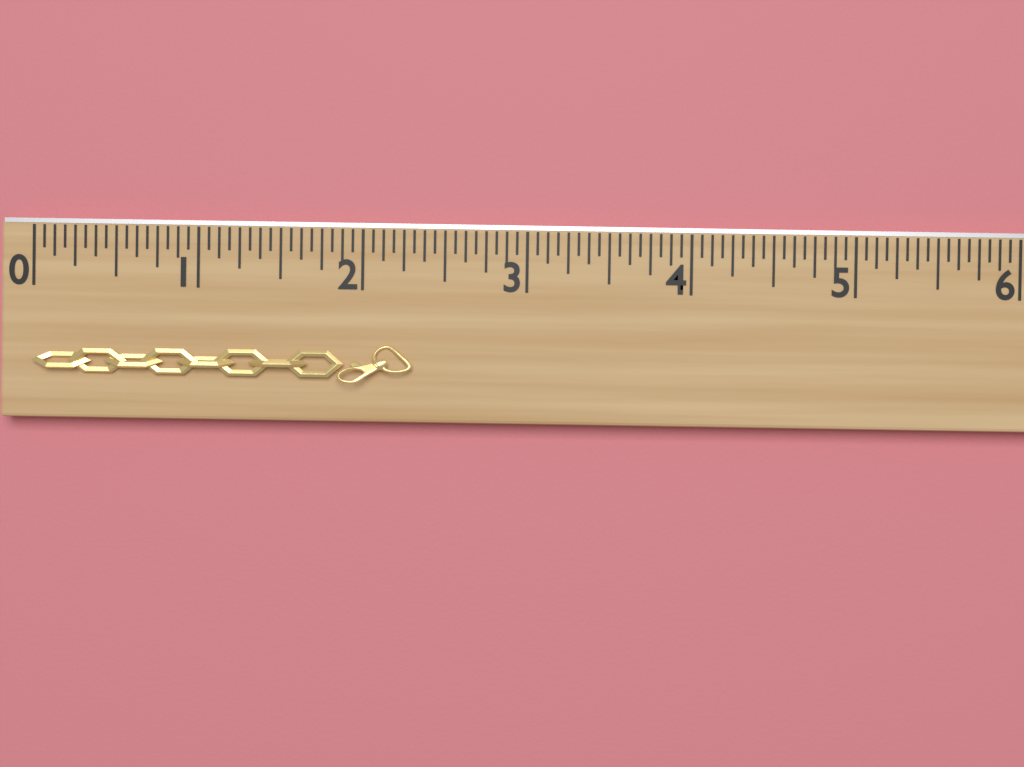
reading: 2.3125 (no unit)
